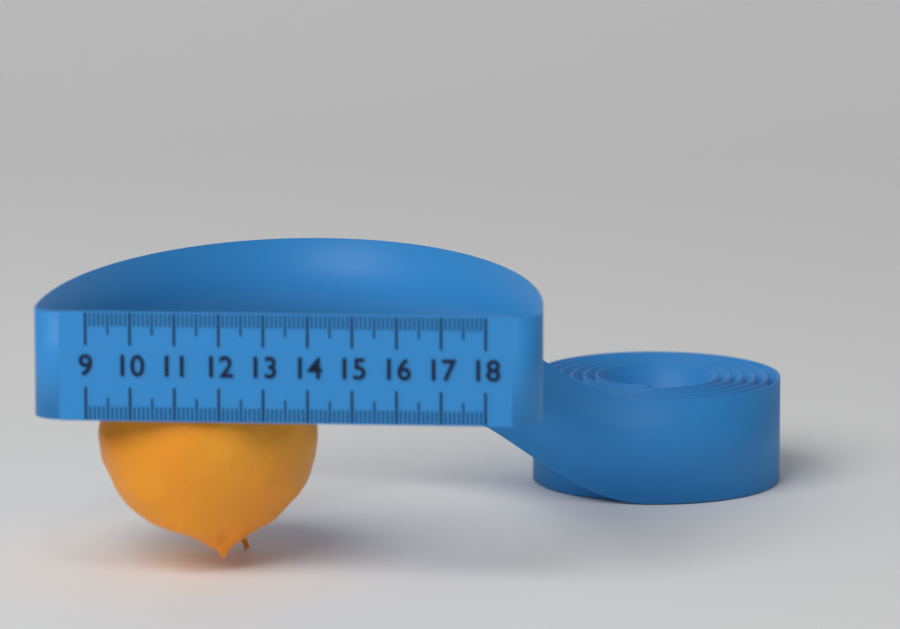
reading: 14.0 (no unit)
